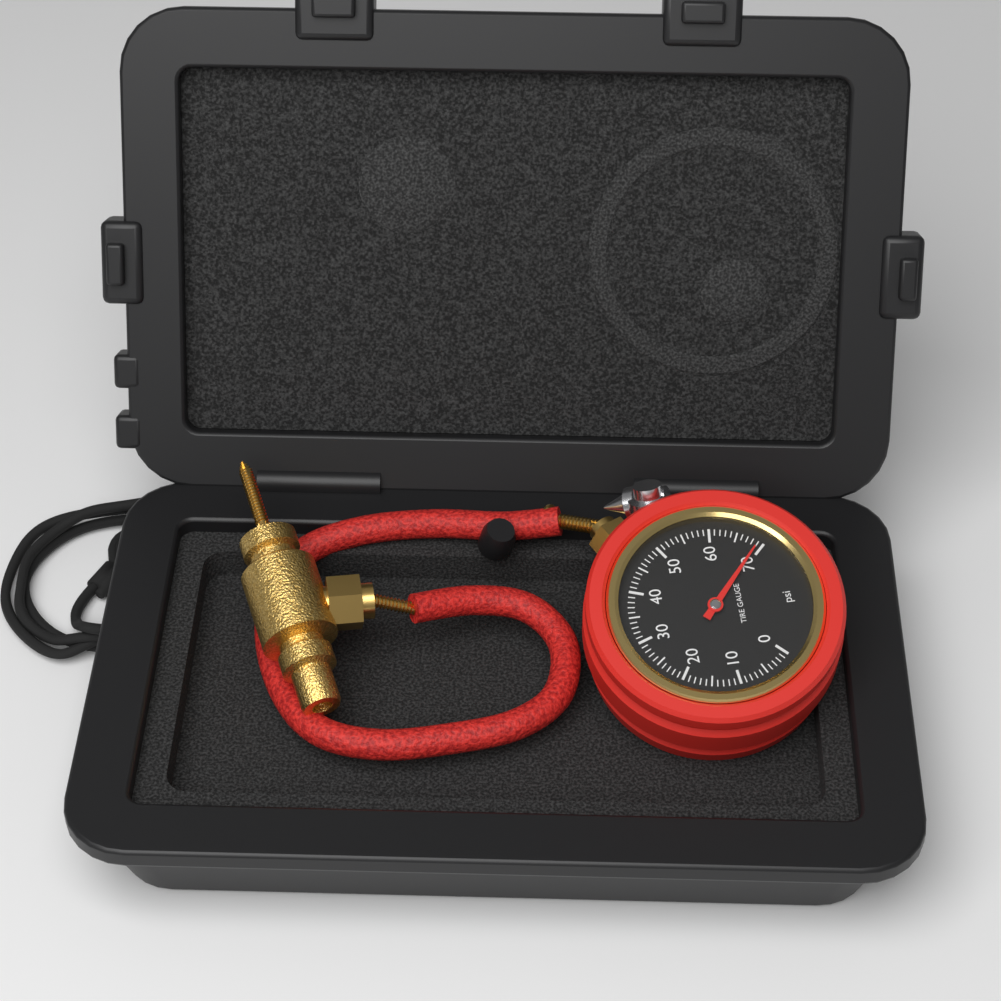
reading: 69 psi
